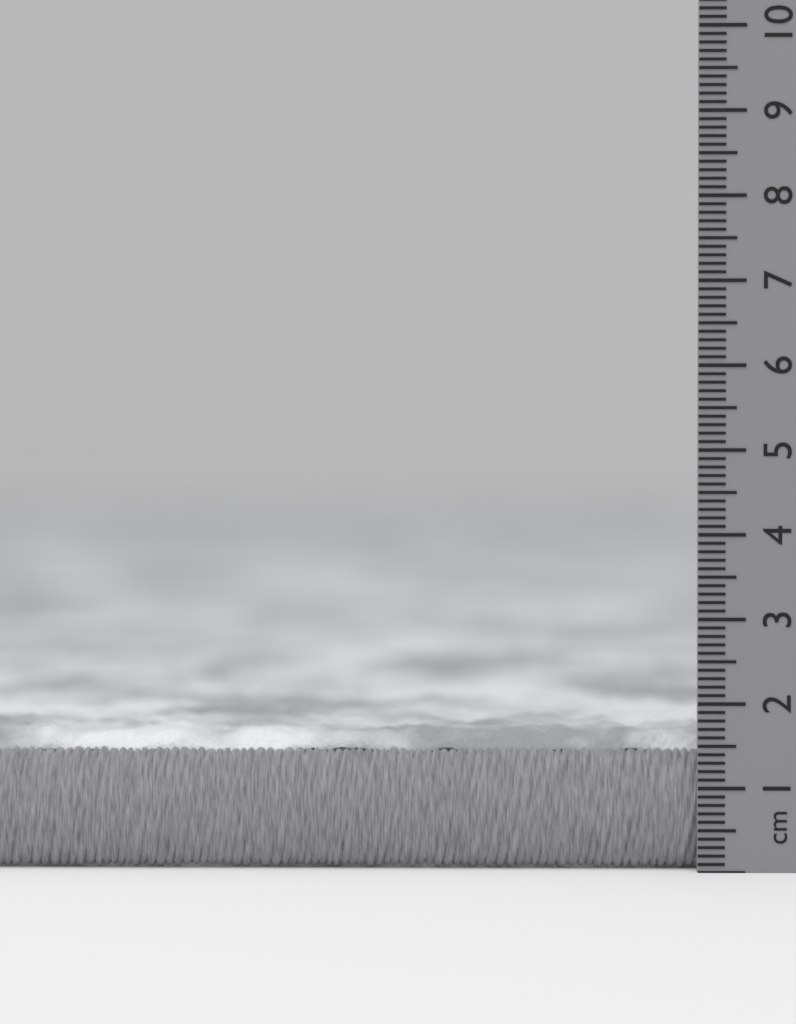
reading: 1.7 cm
